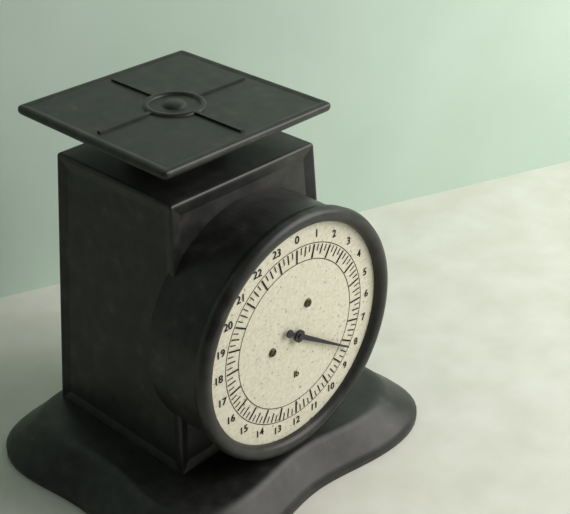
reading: 8.25 lb
